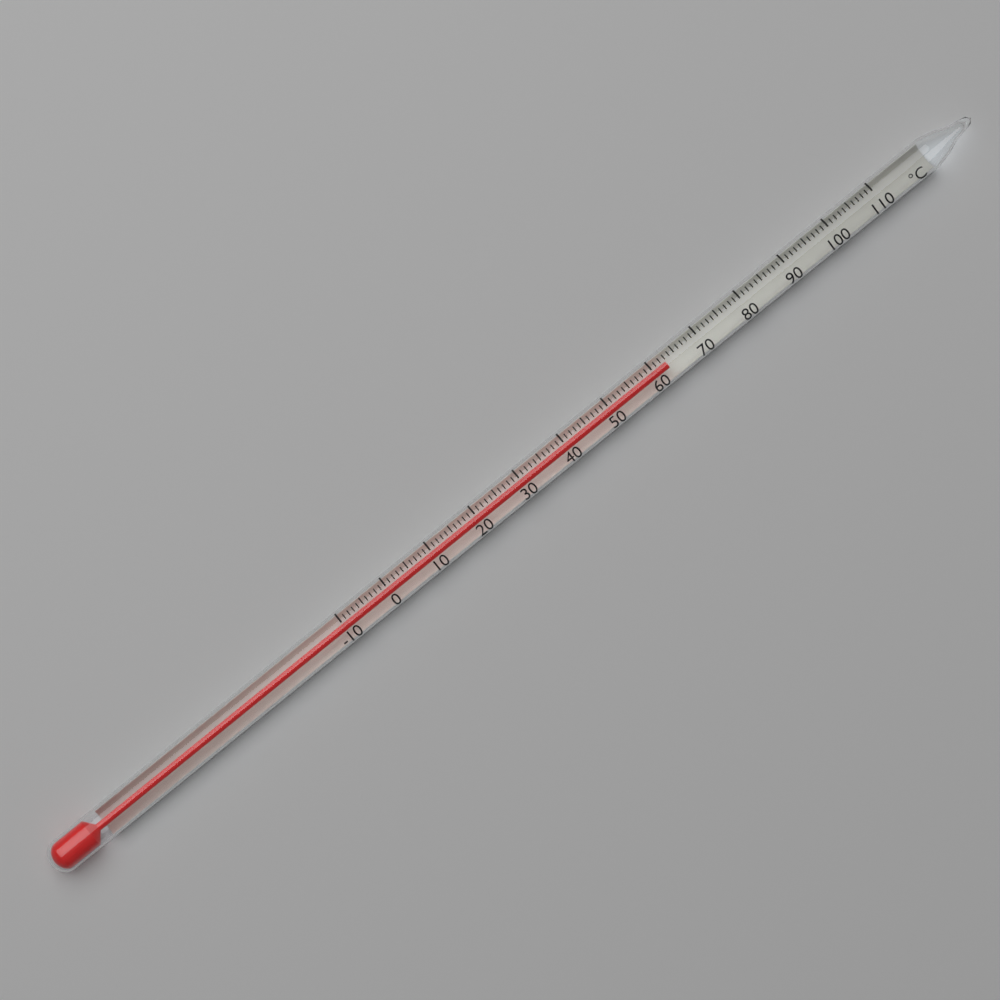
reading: 63 °C
